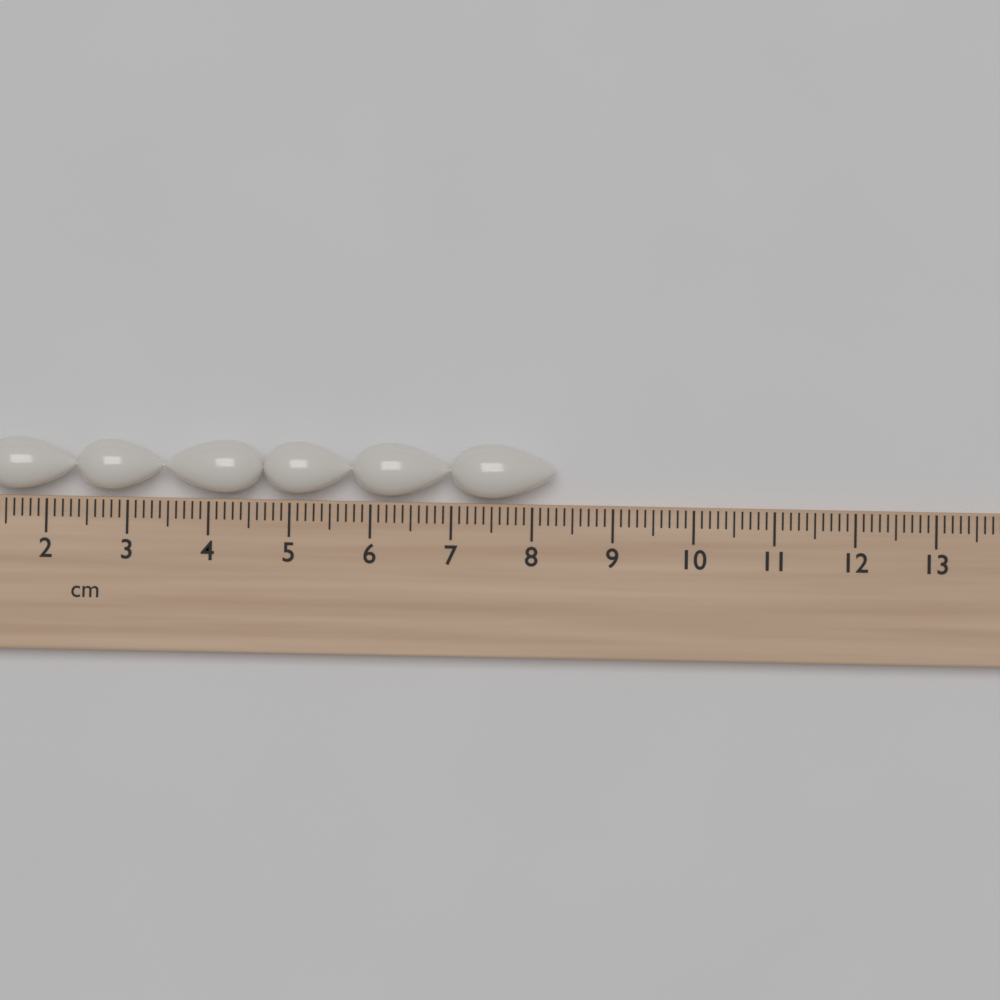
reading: 8.3 cm
